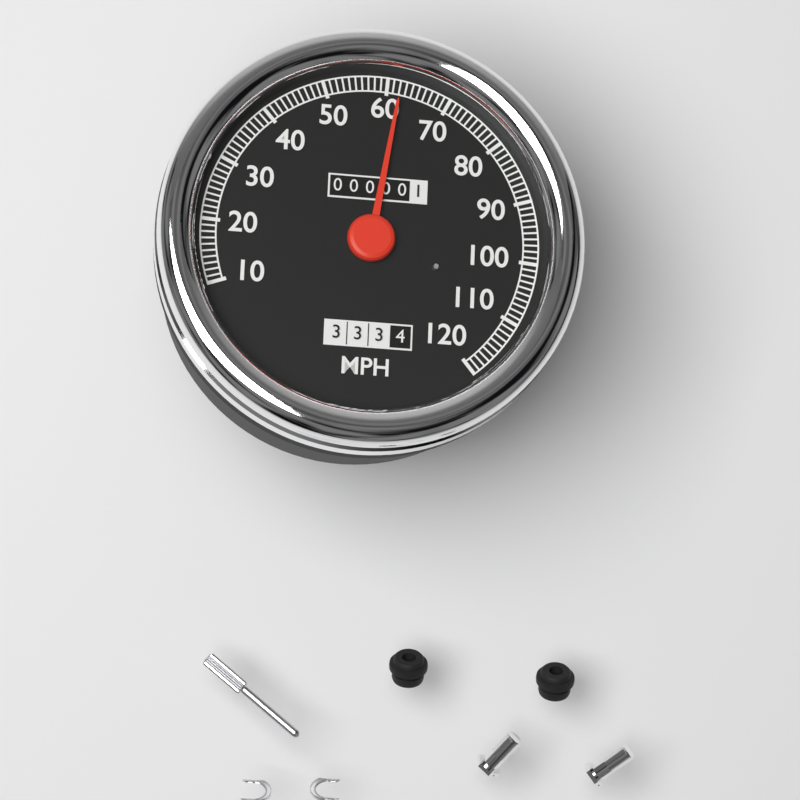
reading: 62 MPH
